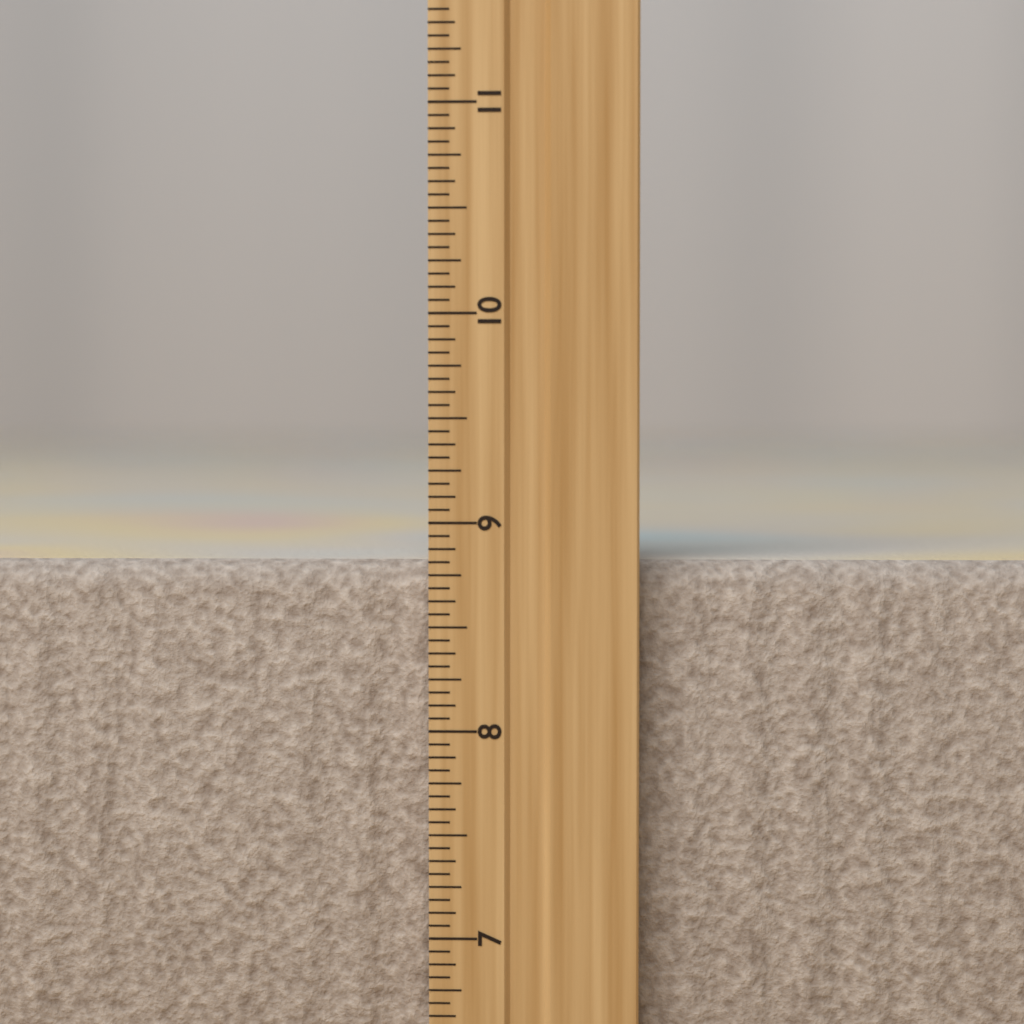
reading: 8.8125 inch
